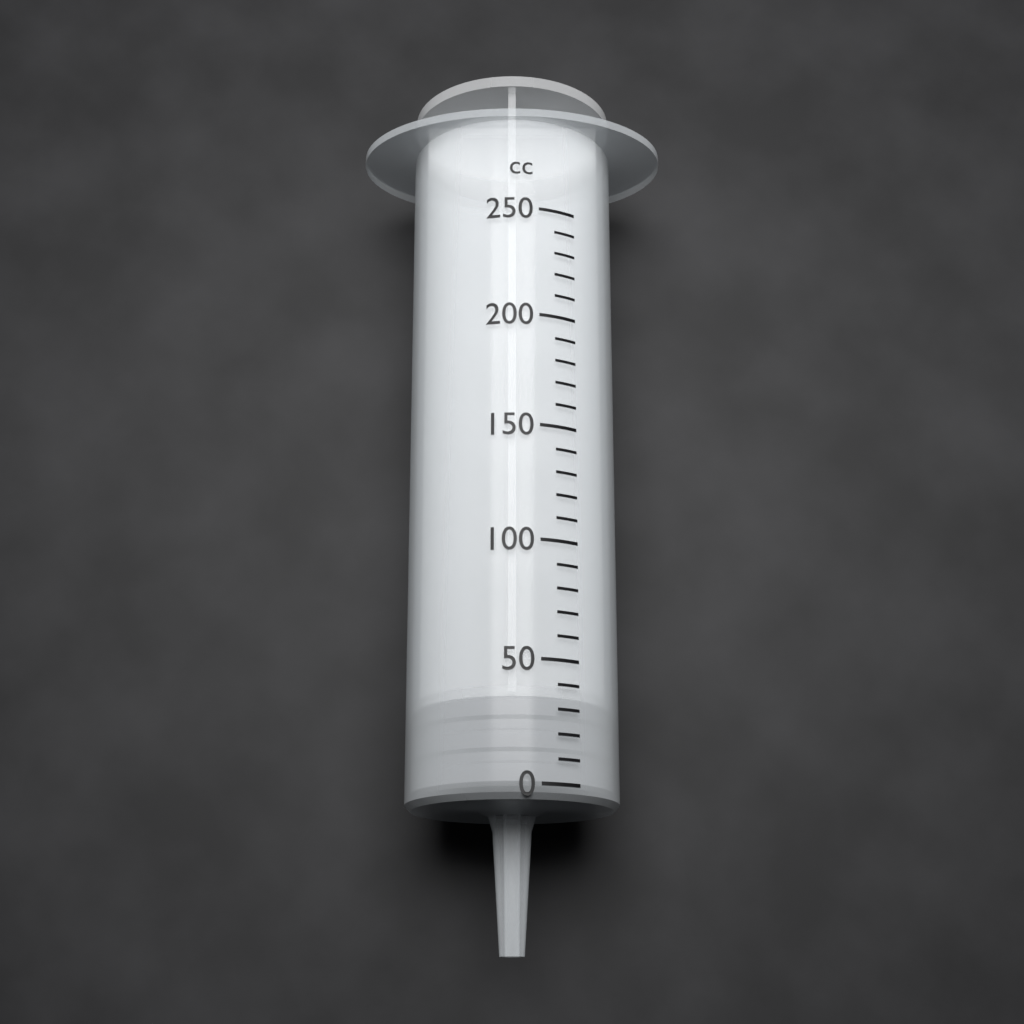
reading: 0 cc
